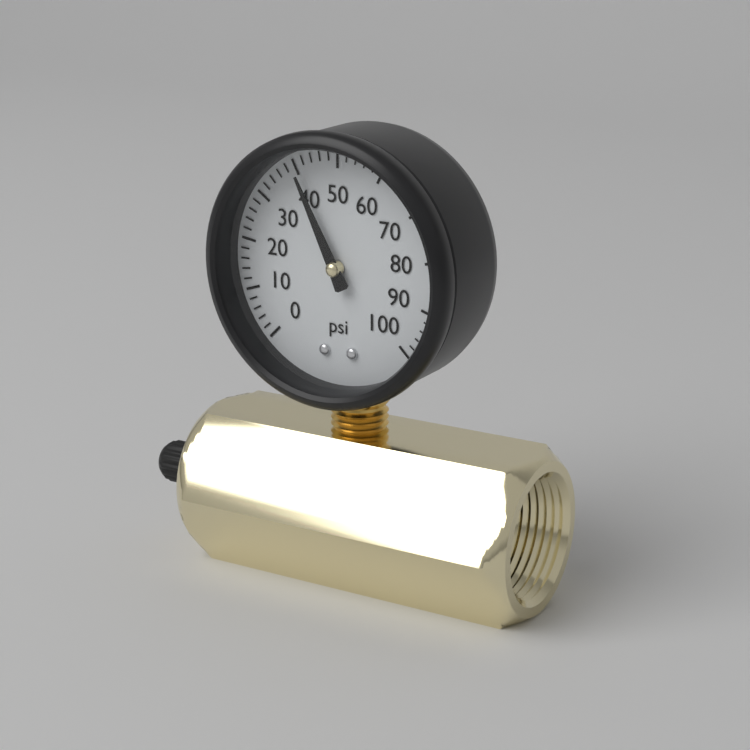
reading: 40 psi
